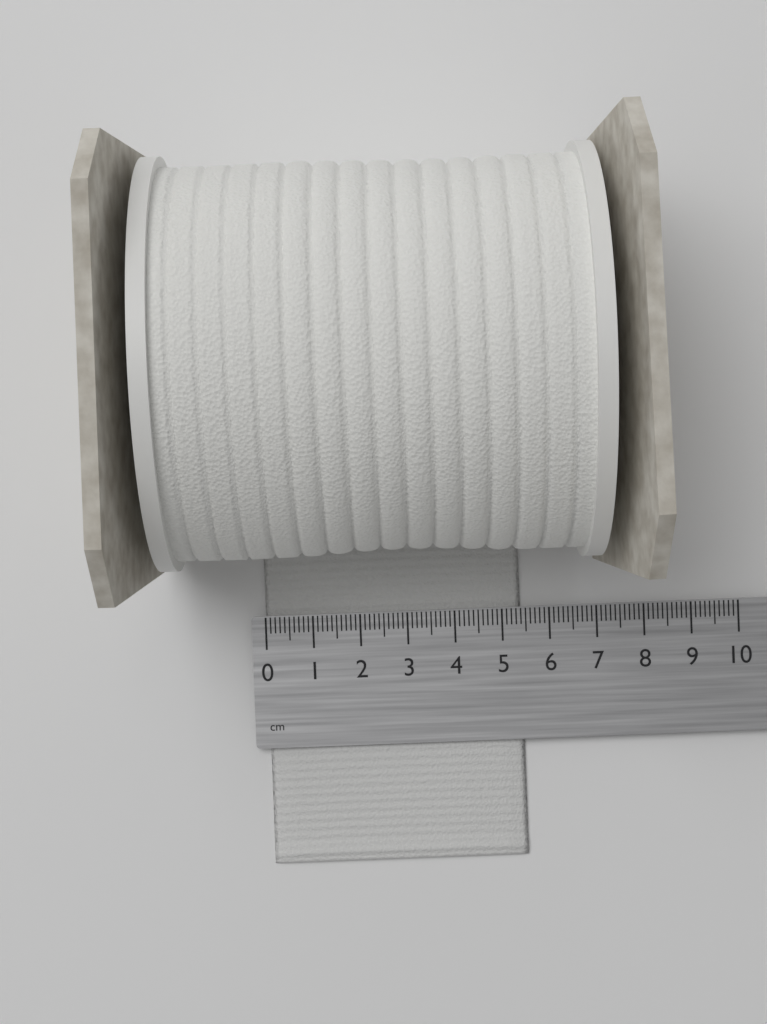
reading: 5.4 cm
